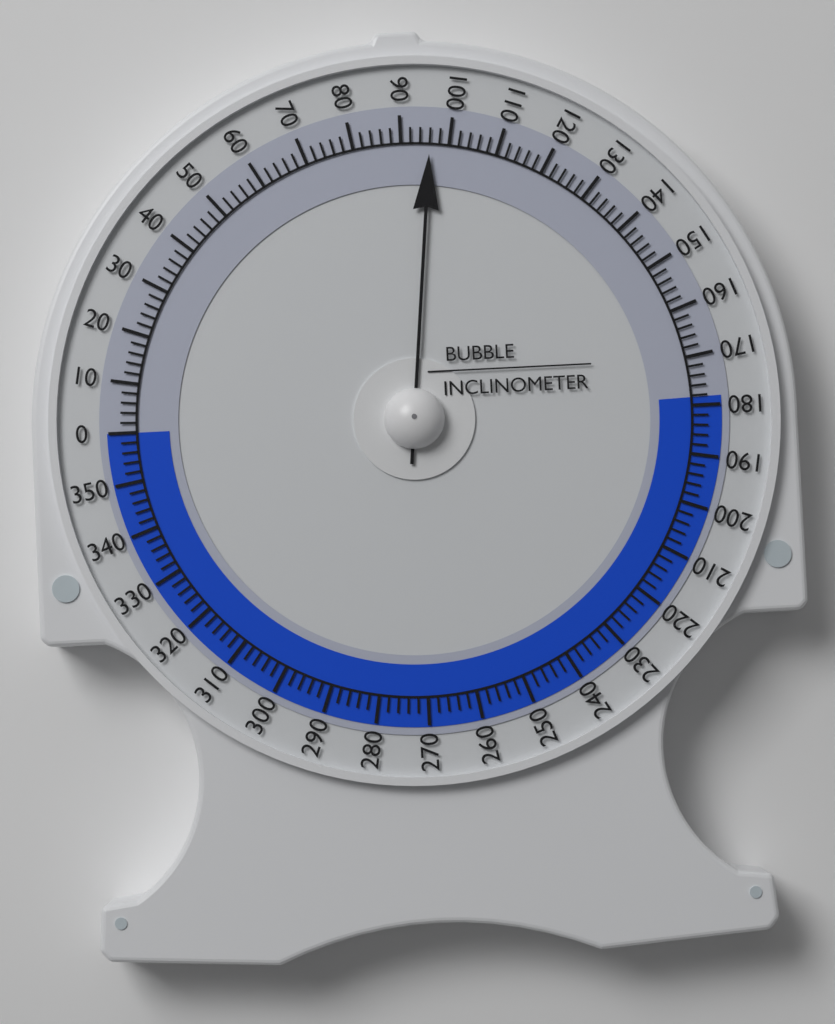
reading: 96 (no unit)
